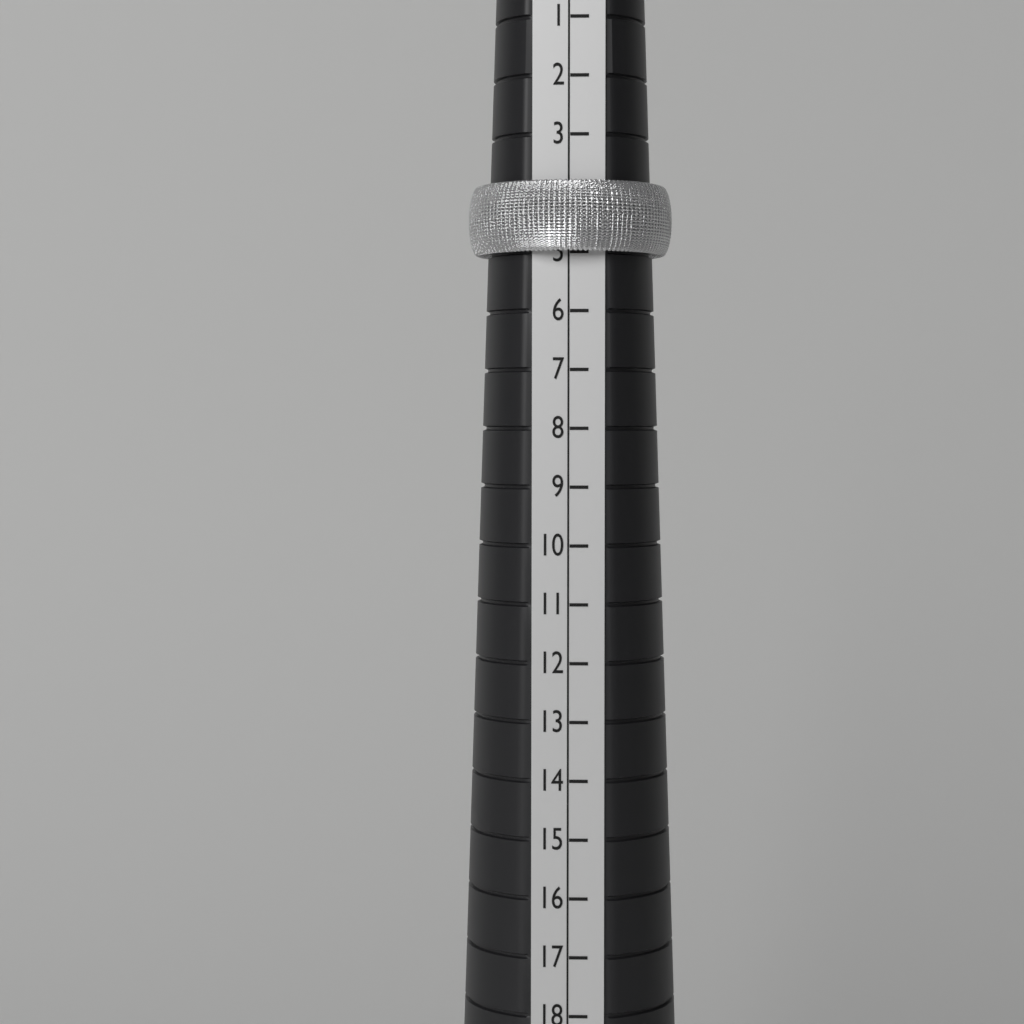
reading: 5 (no unit)
